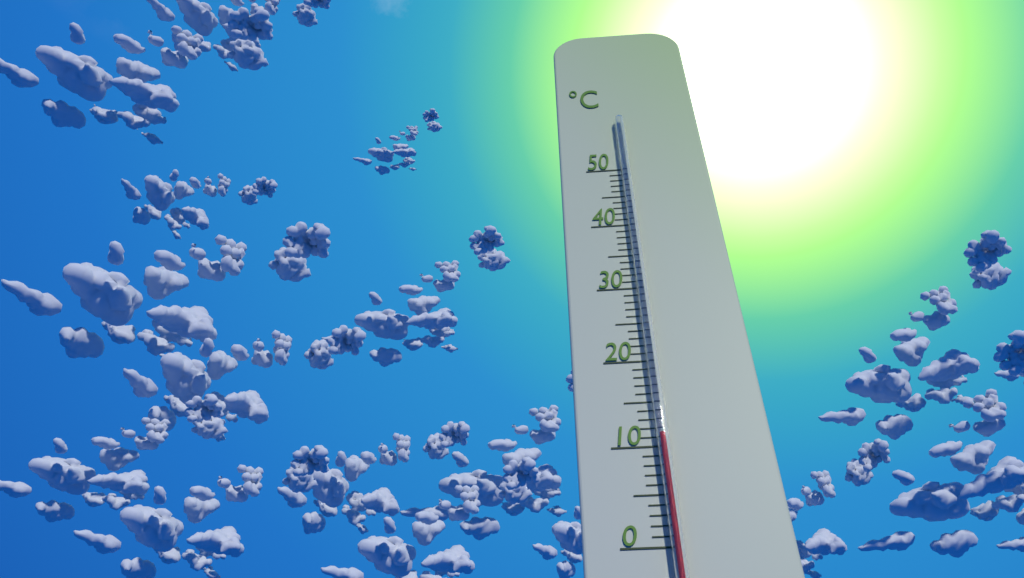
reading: 11 °C
